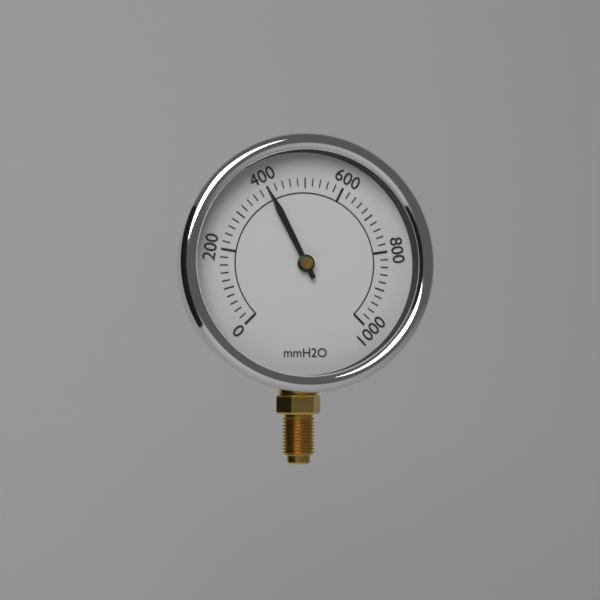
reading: 400 mmH2O
